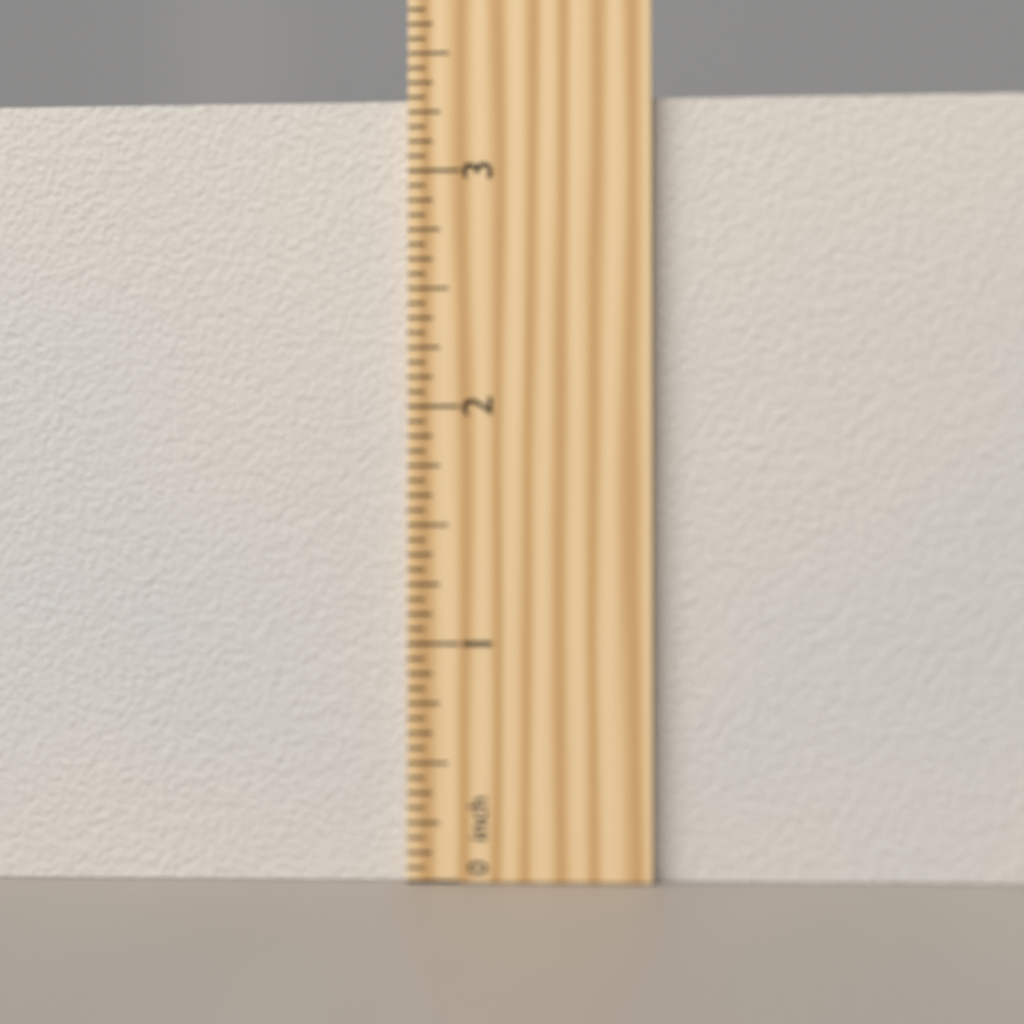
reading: 3.3125 inch
